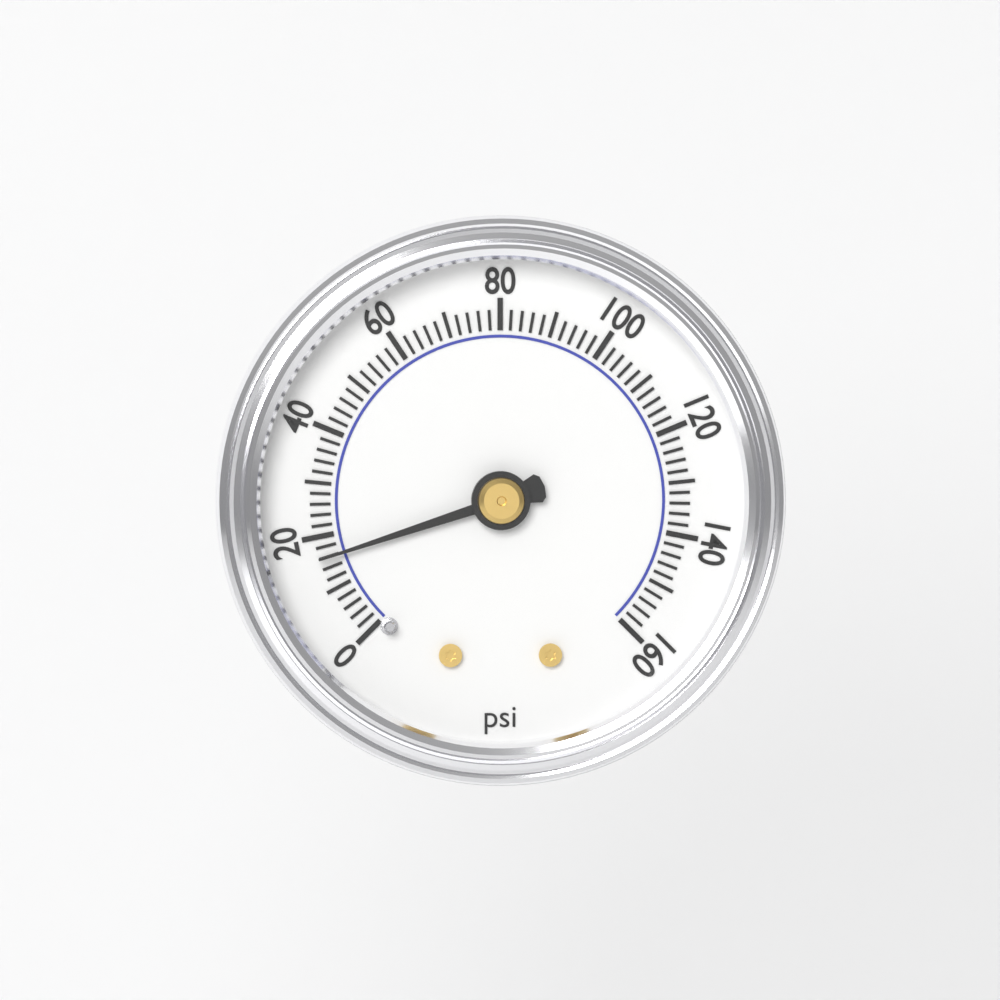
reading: 16 psi
